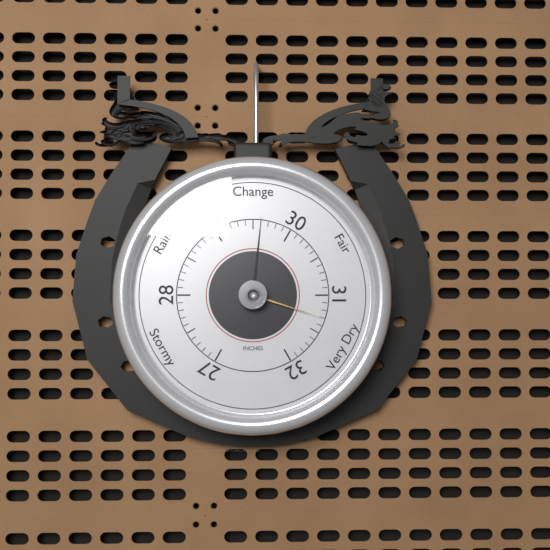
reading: 29.6 inHg
